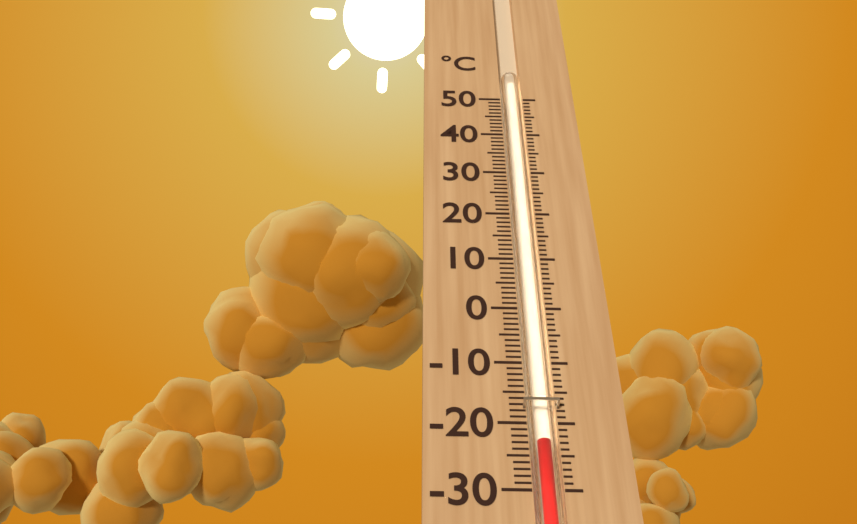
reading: -23 °C
